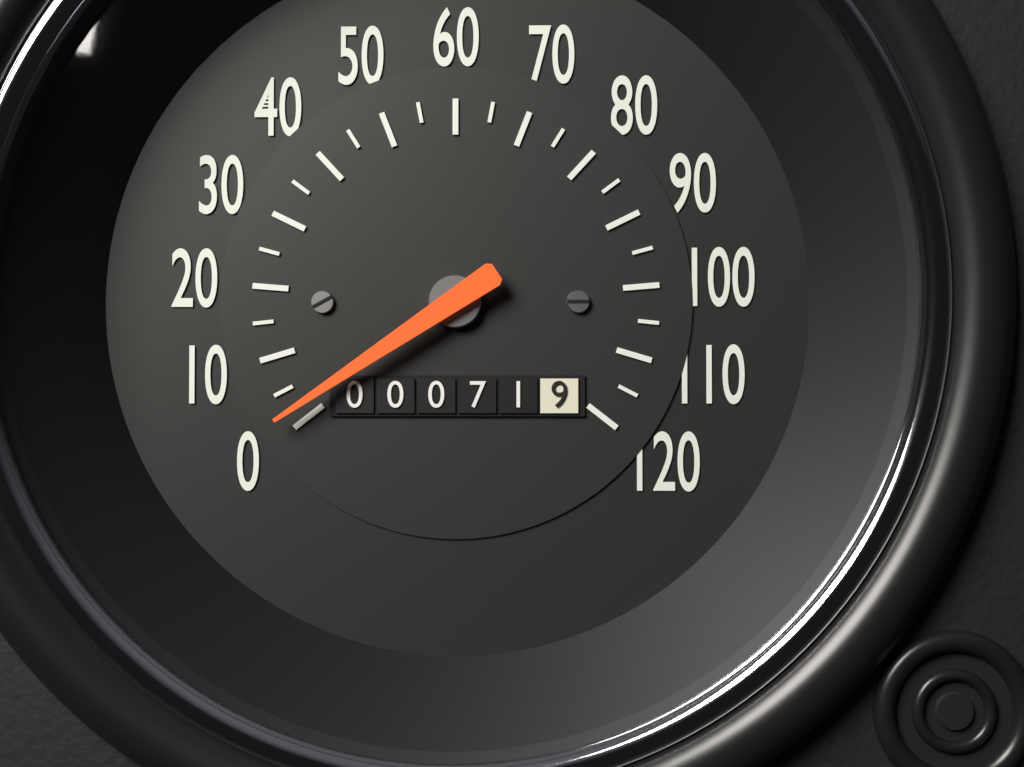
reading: 2 (no unit)
